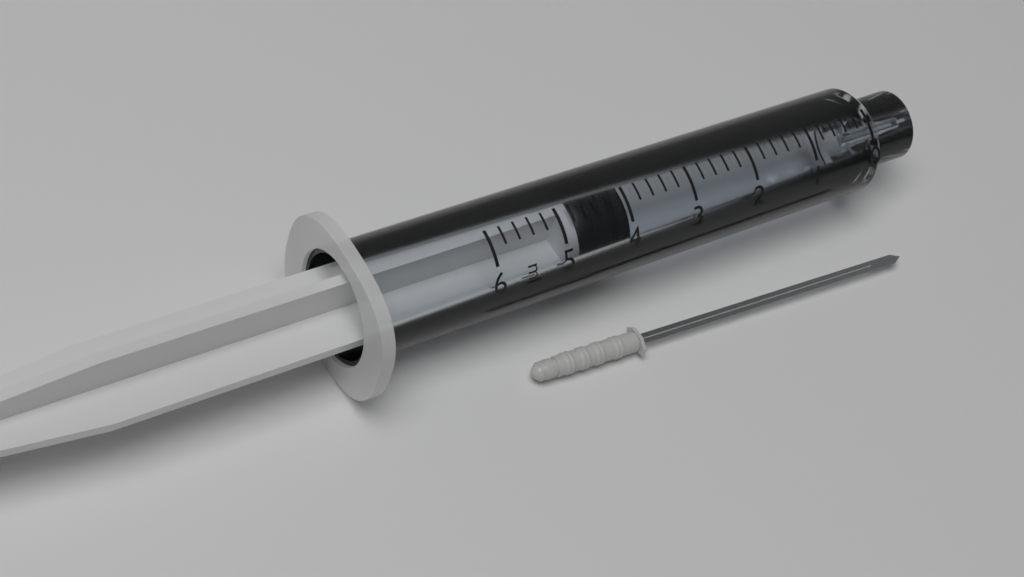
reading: 4.0 ml
